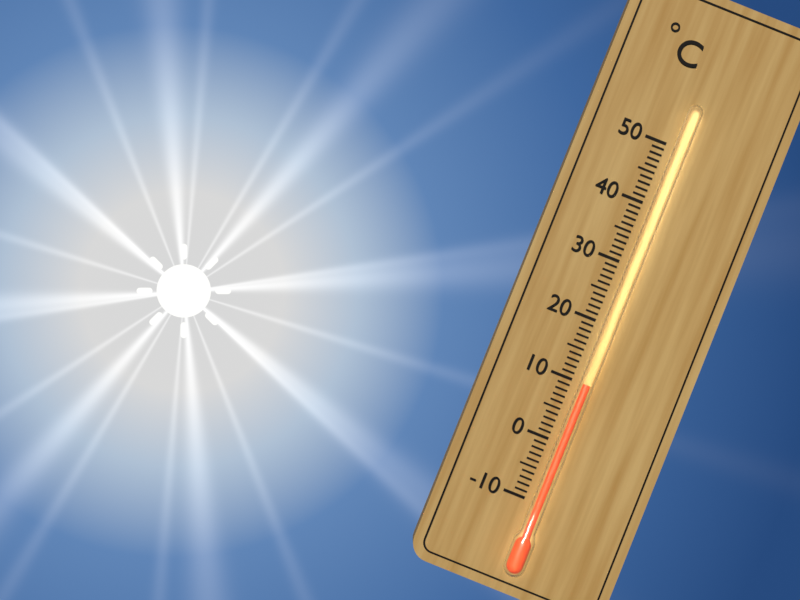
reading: 10 °C
